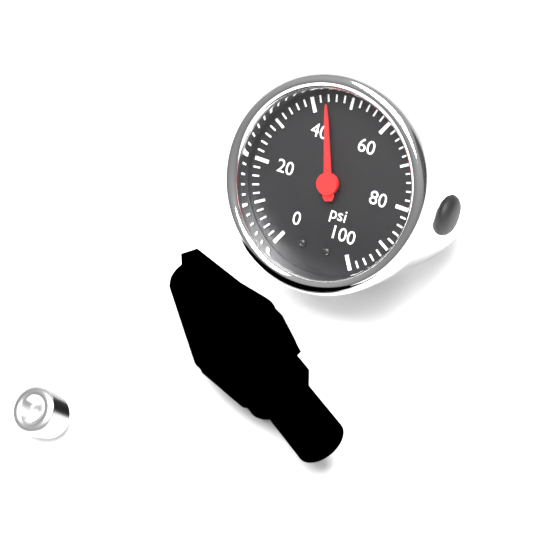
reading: 44 psi
